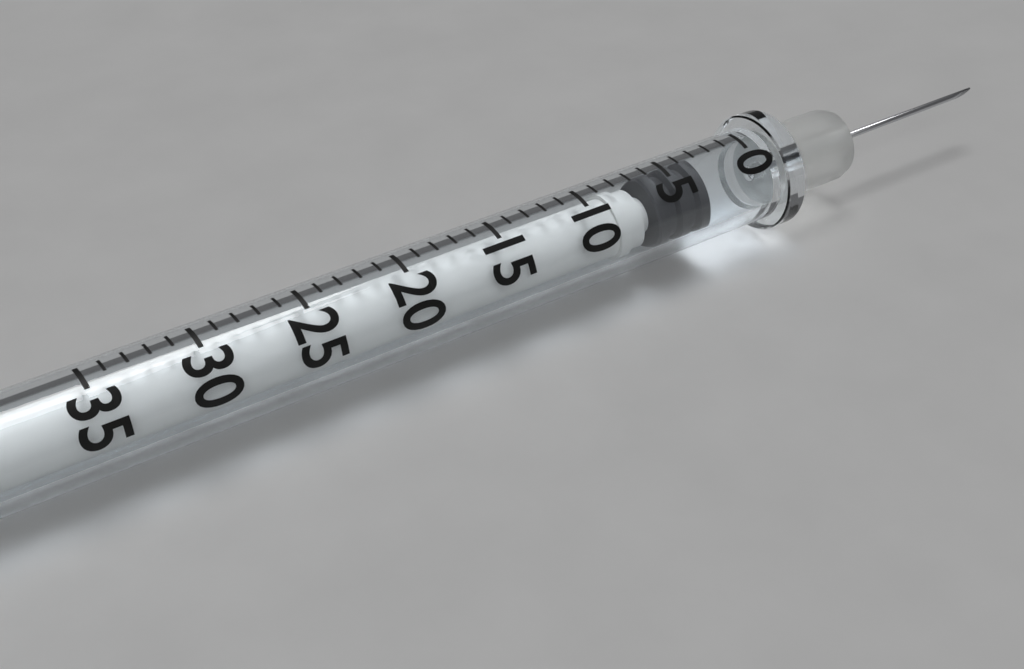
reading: 3 (no unit)
